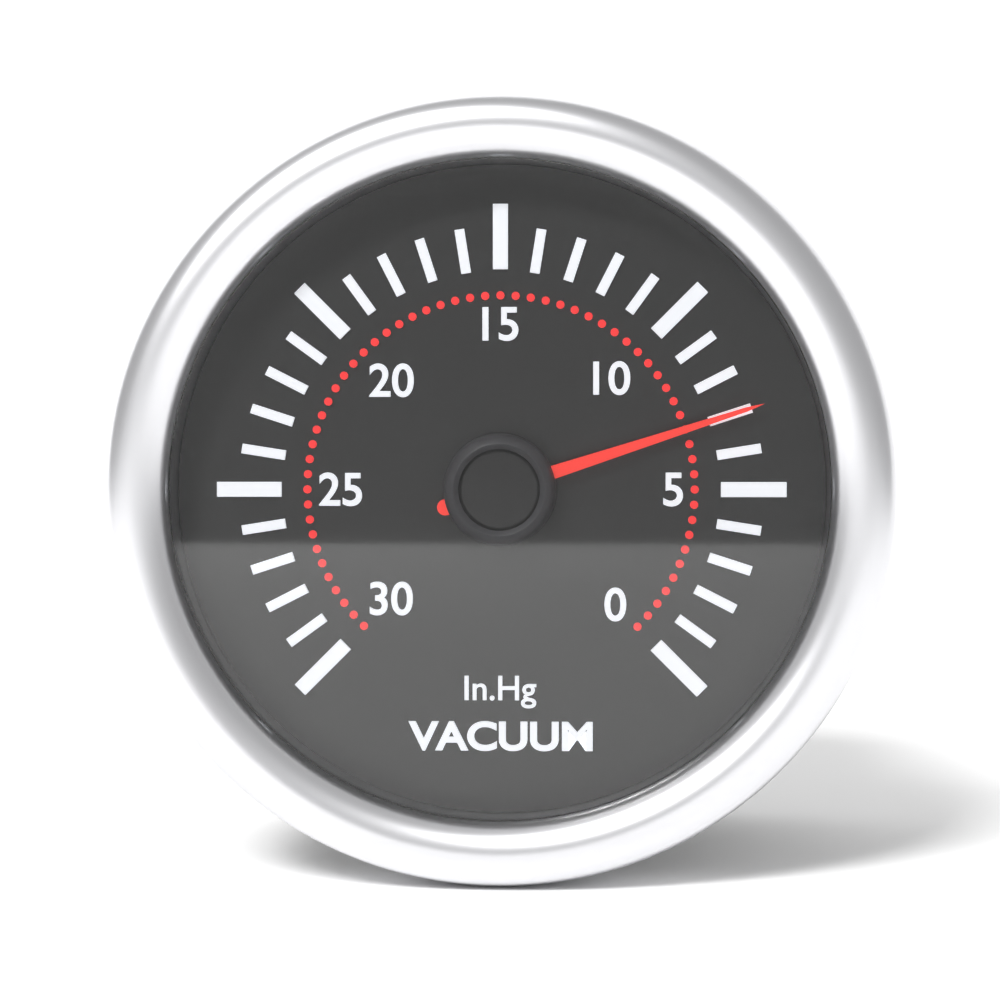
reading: 7 inHg
